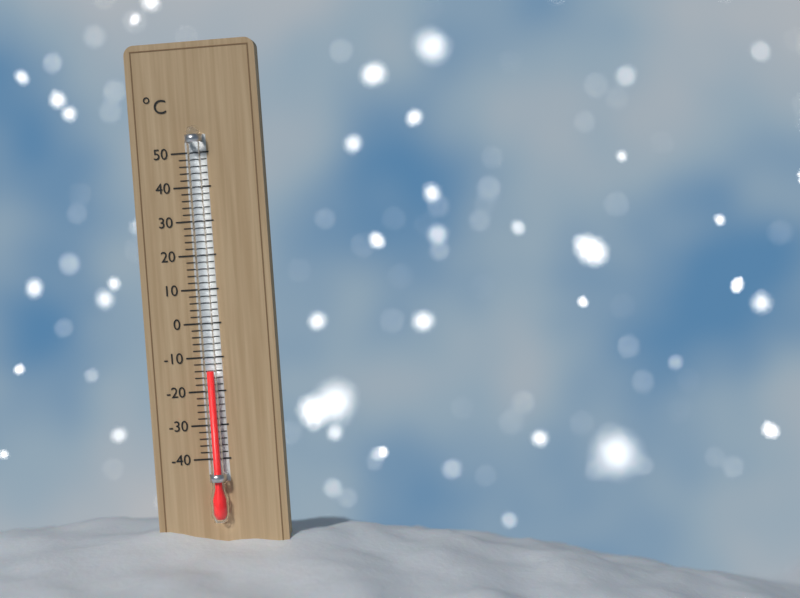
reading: -14 °C
